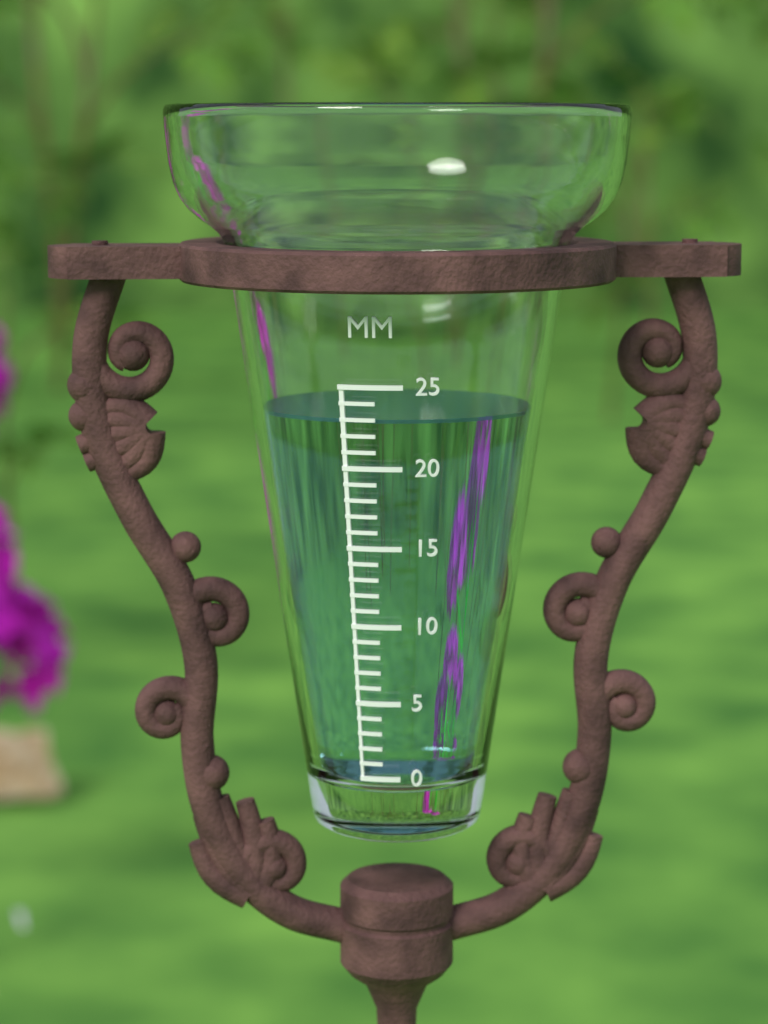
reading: 23 mm
